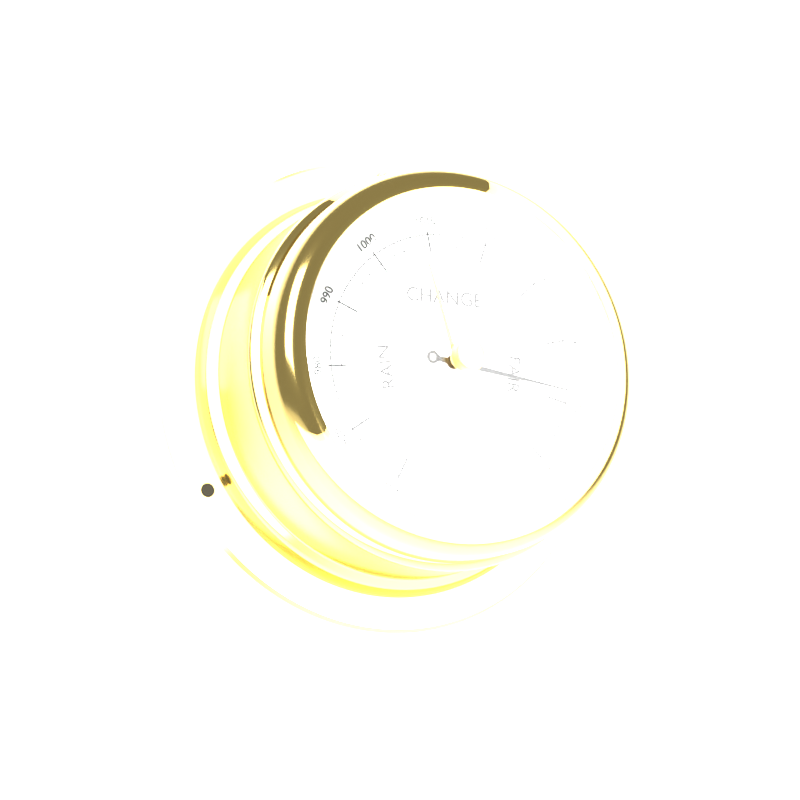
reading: 1048 mbar
